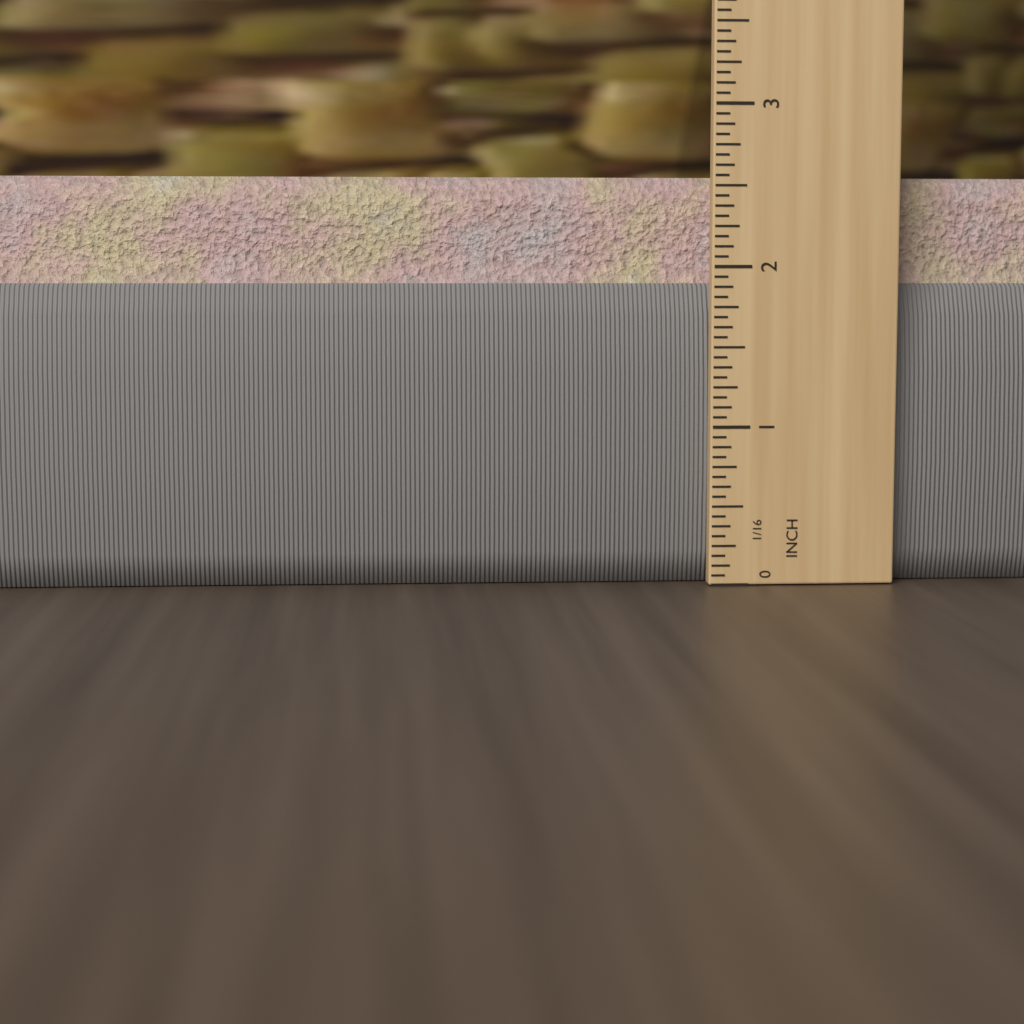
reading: 2.5625 in
